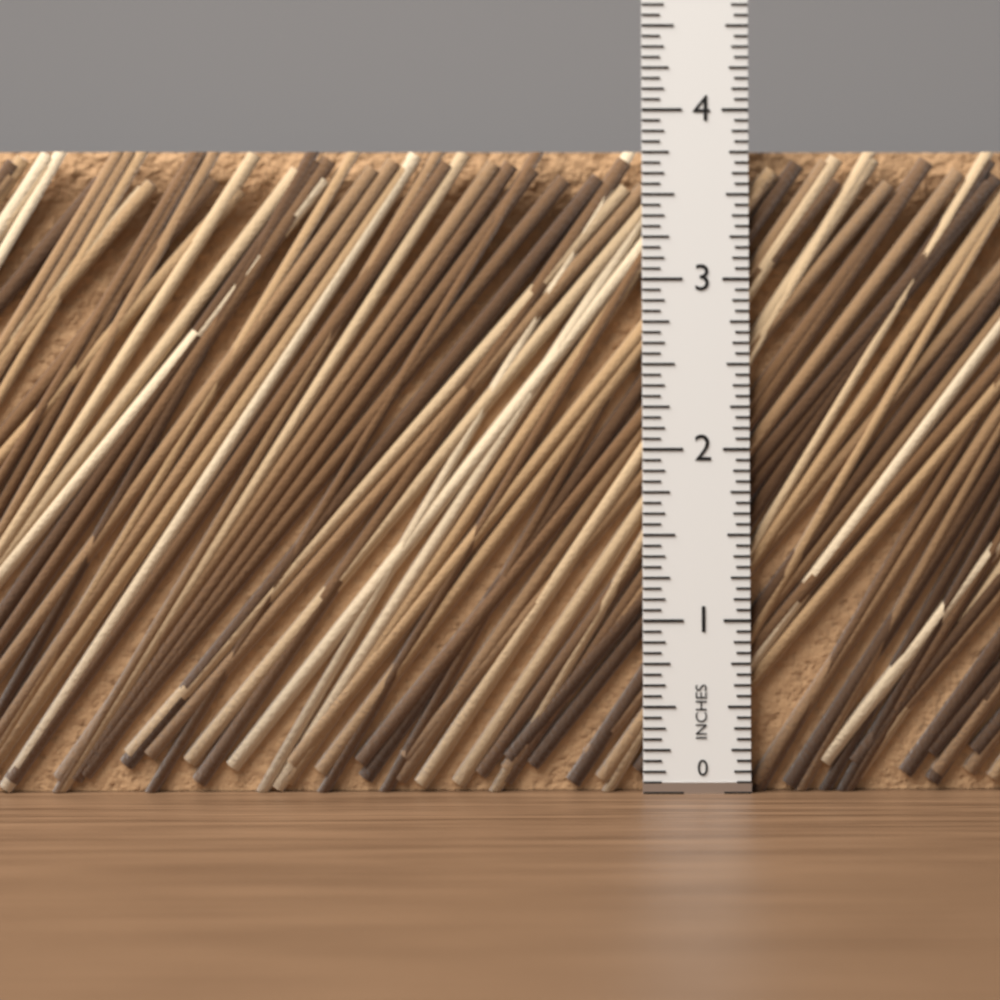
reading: 3.7500 in
